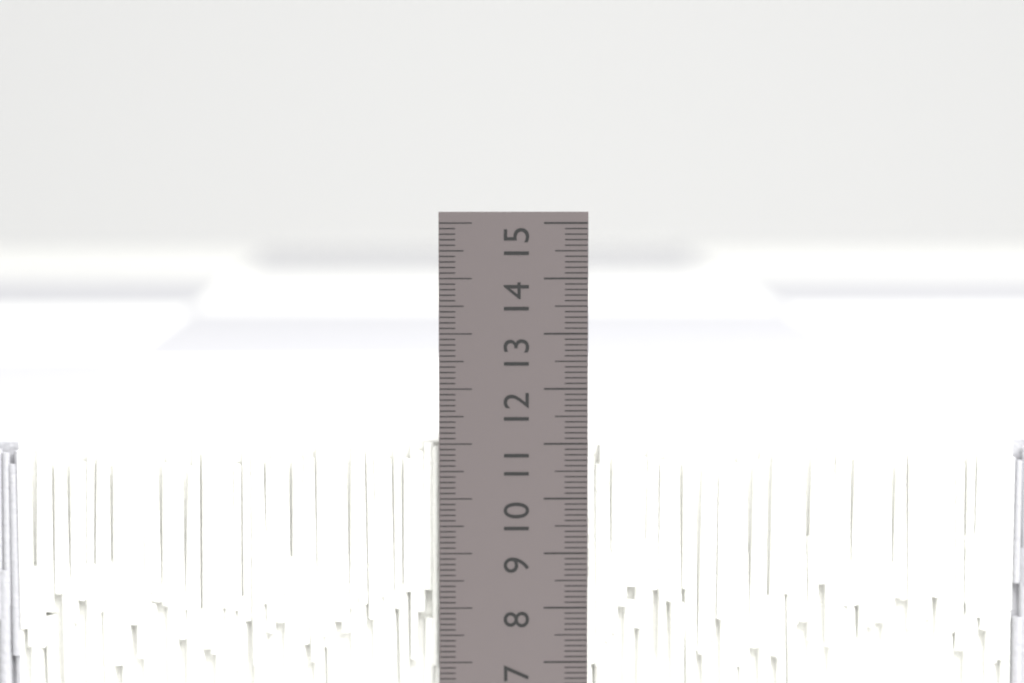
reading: 11.0 cm
